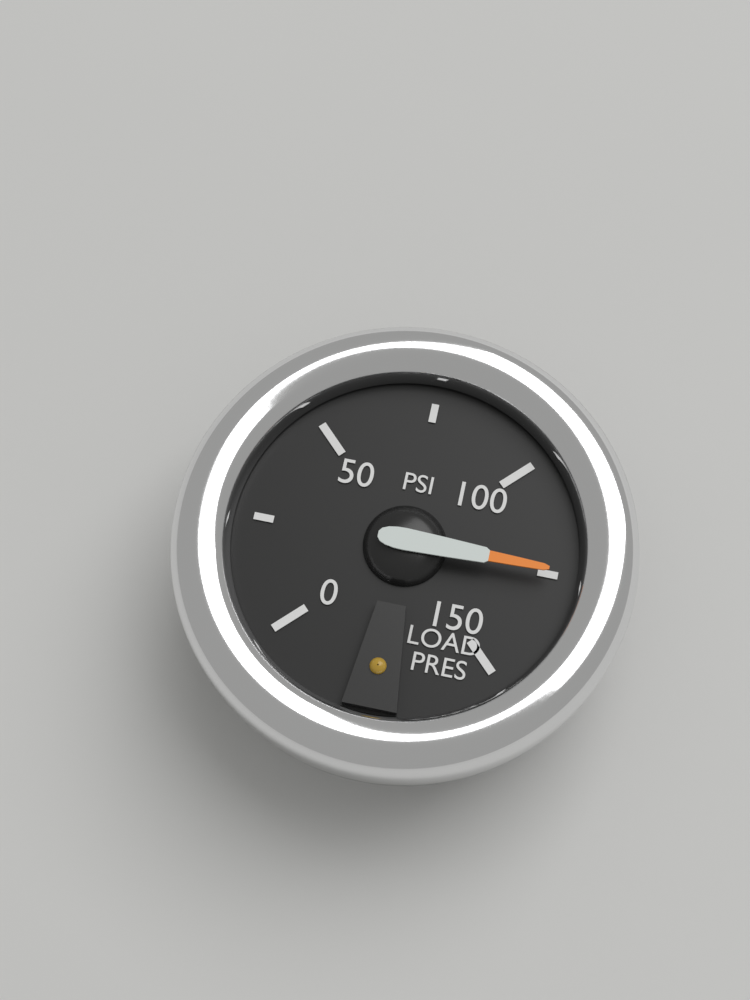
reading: 125 psi
